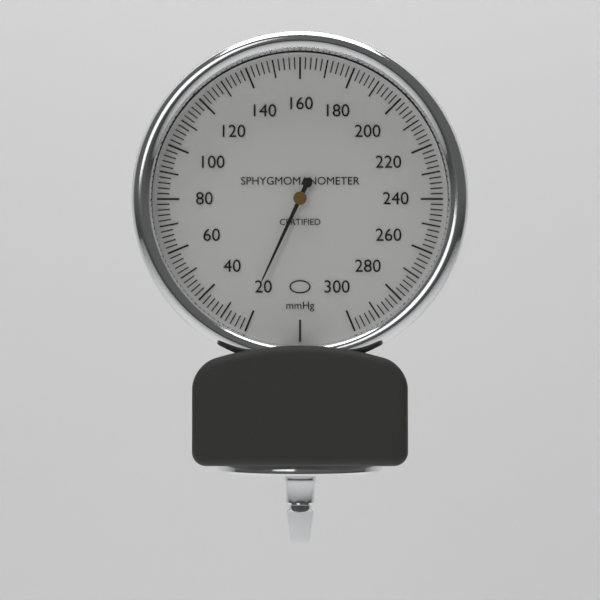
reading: 22 mmHg
